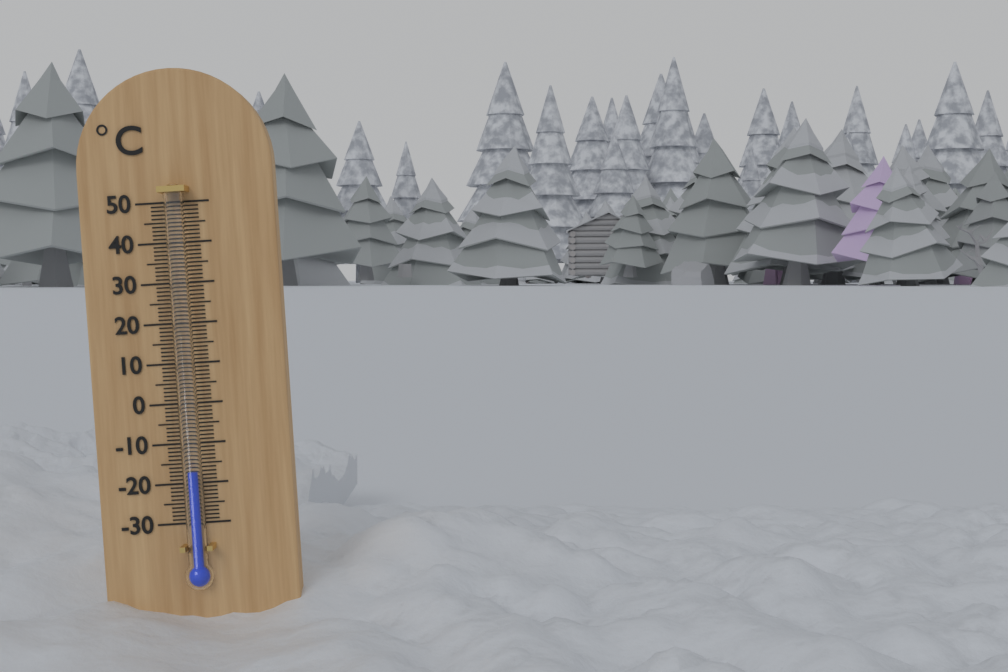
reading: -17 °C
